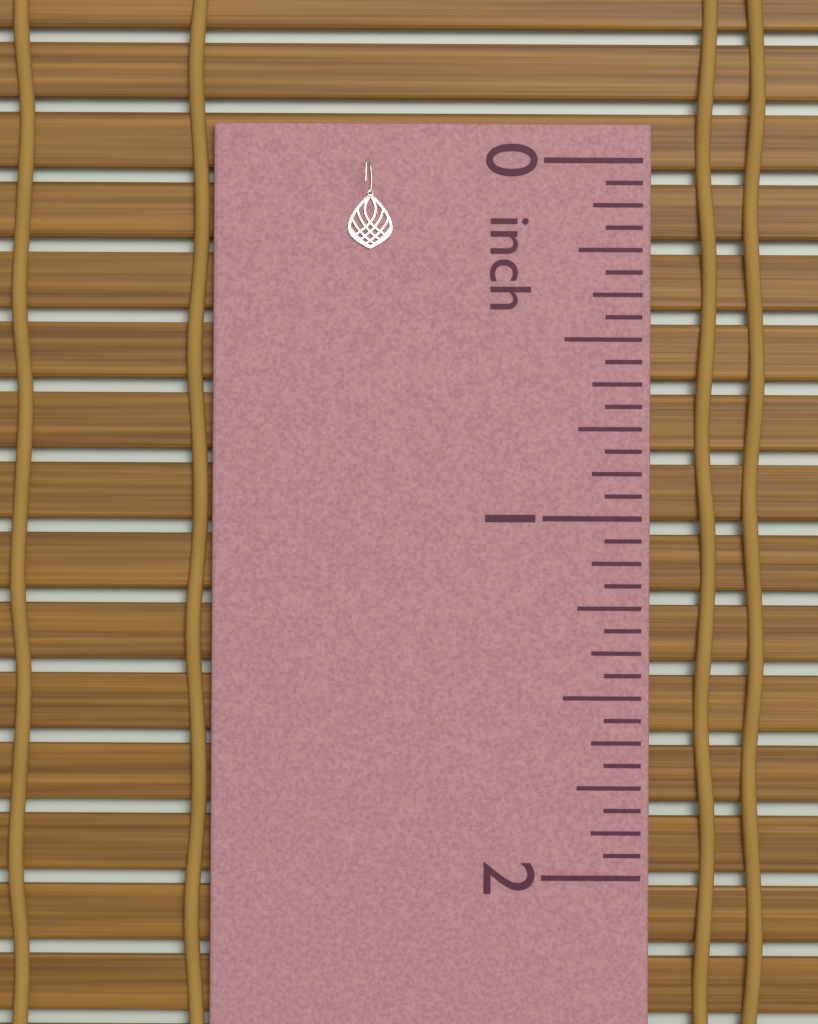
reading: 0.2500 inch
